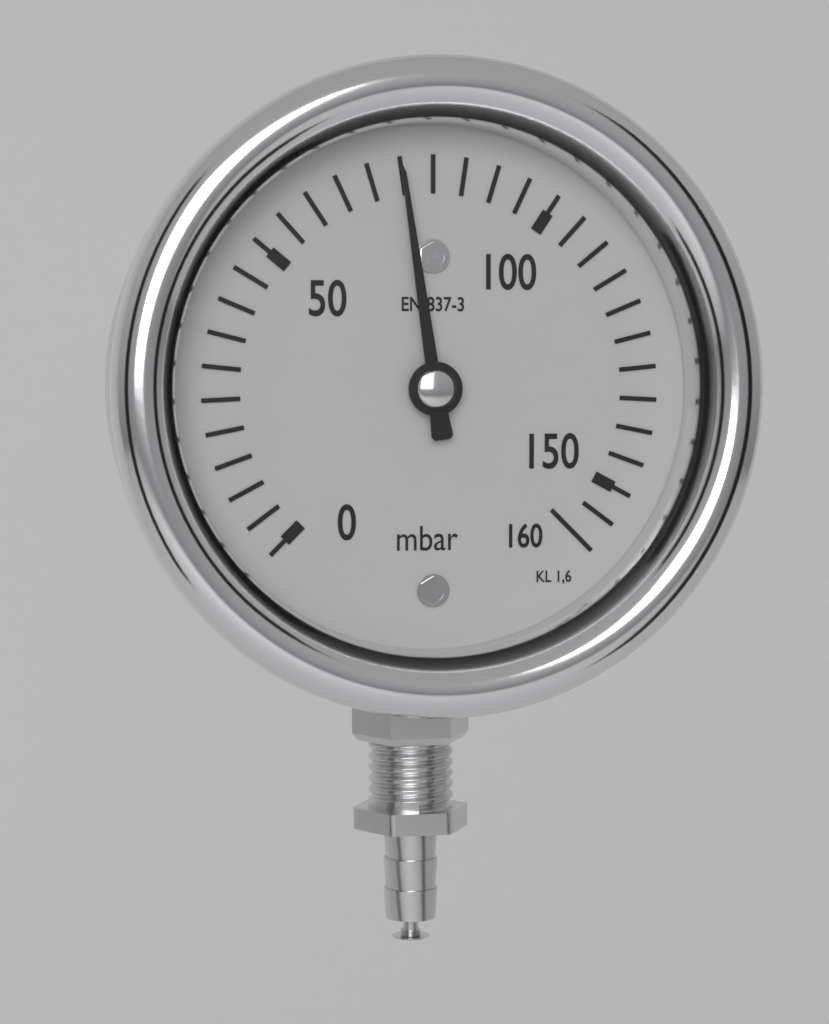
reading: 75 mbar
